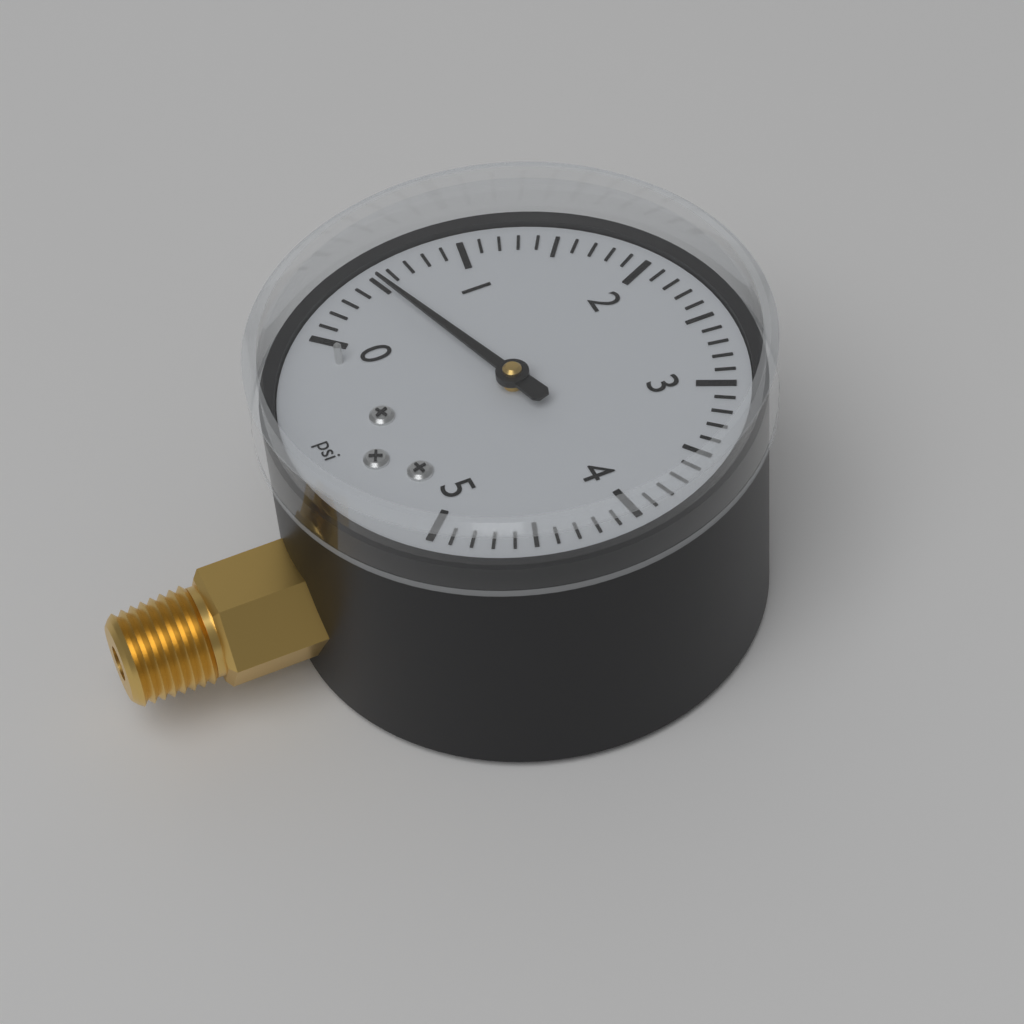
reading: 0.5 psi
